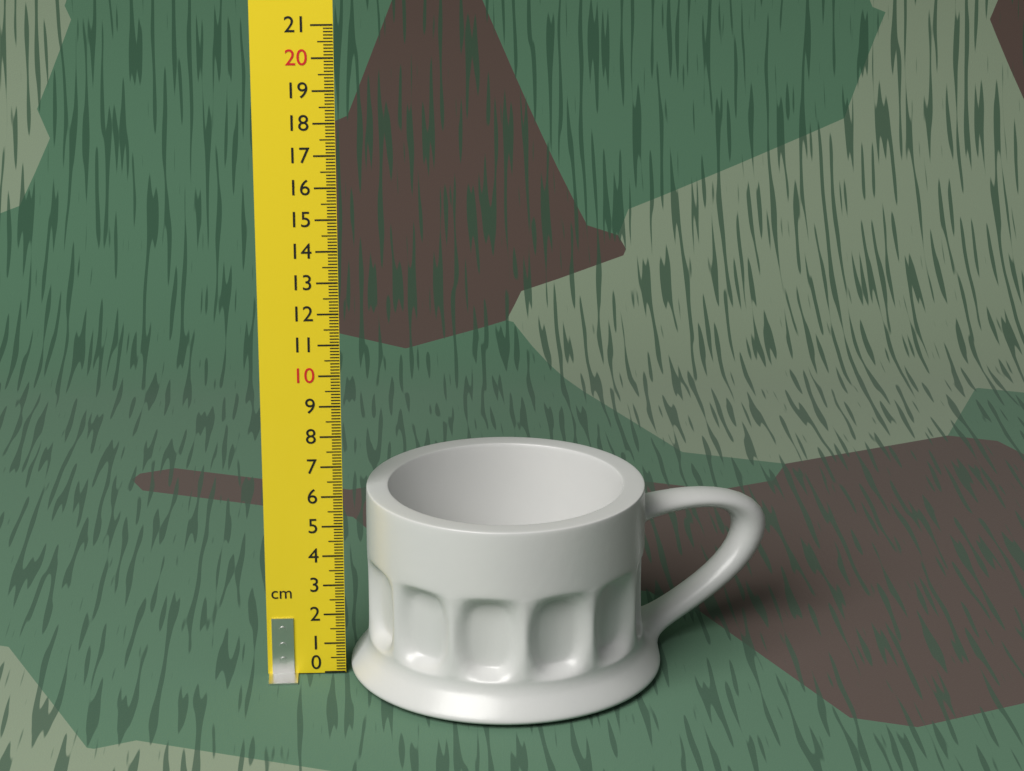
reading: 6.2 cm
